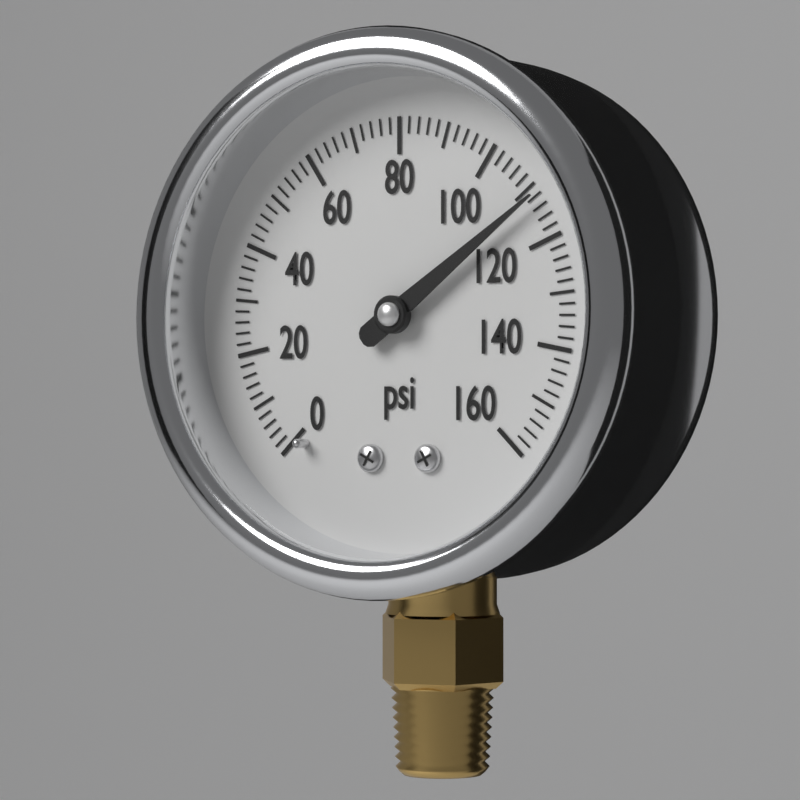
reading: 112 psi
